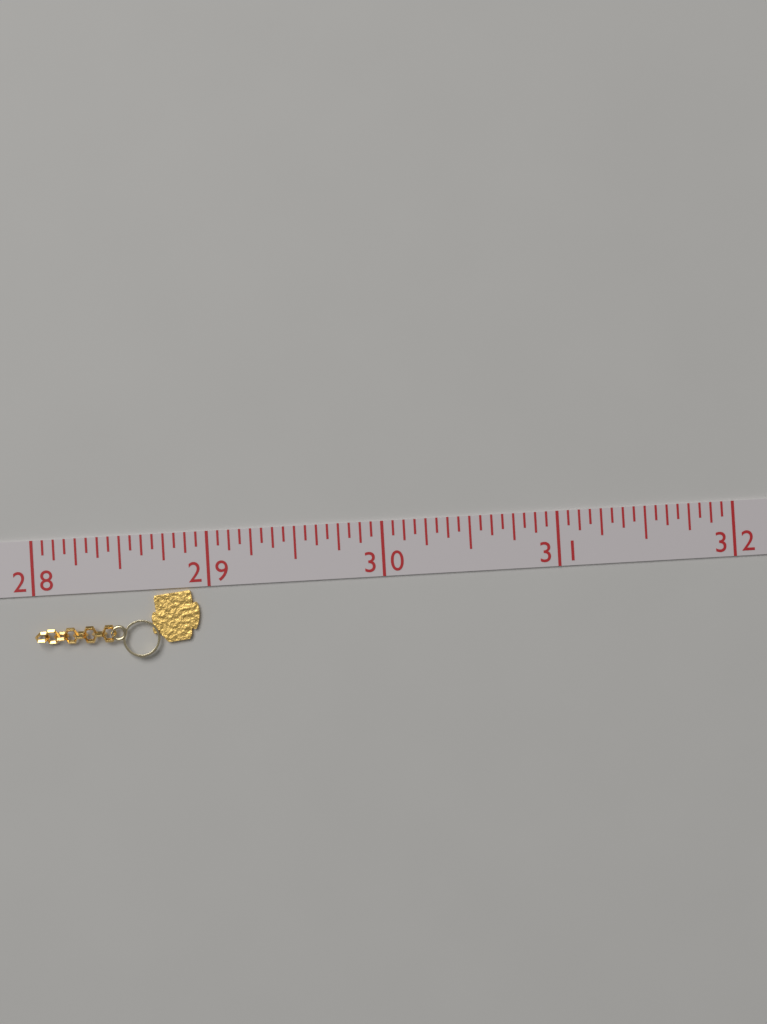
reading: 28.9375 (no unit)
